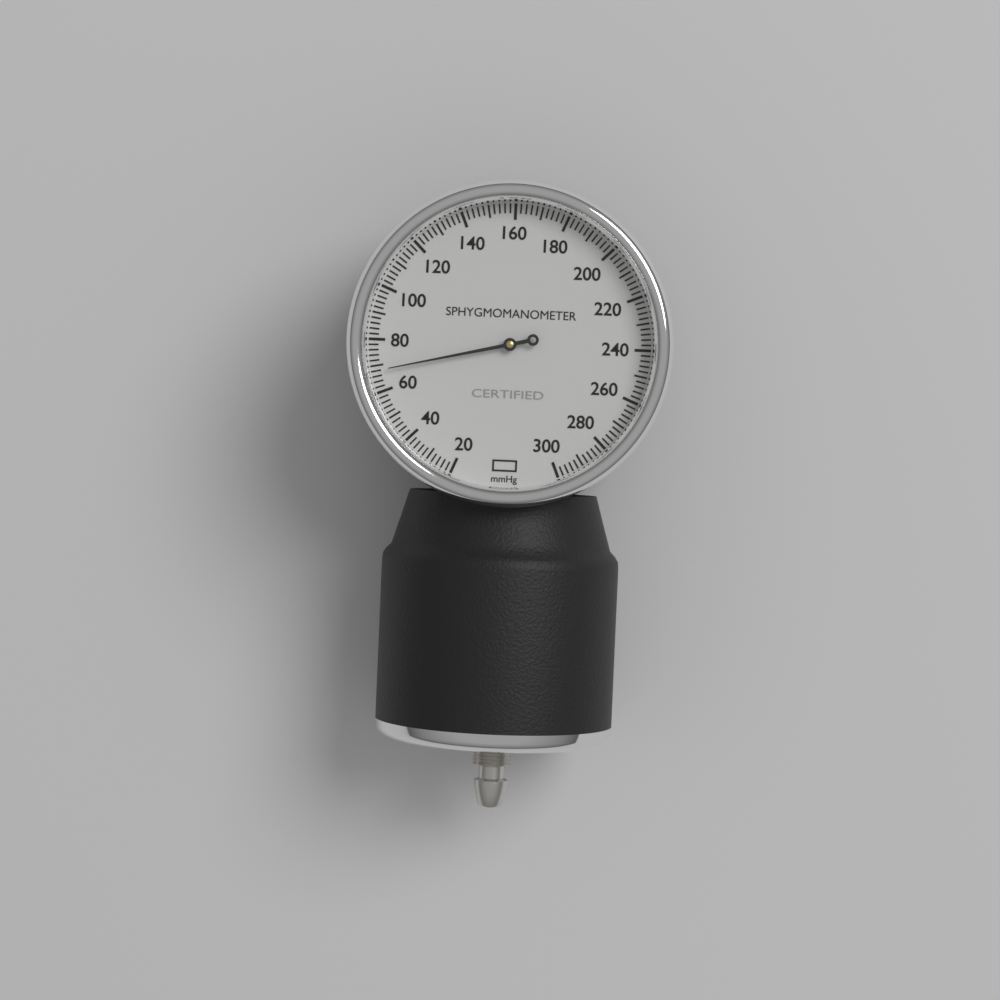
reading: 68 mmHg
